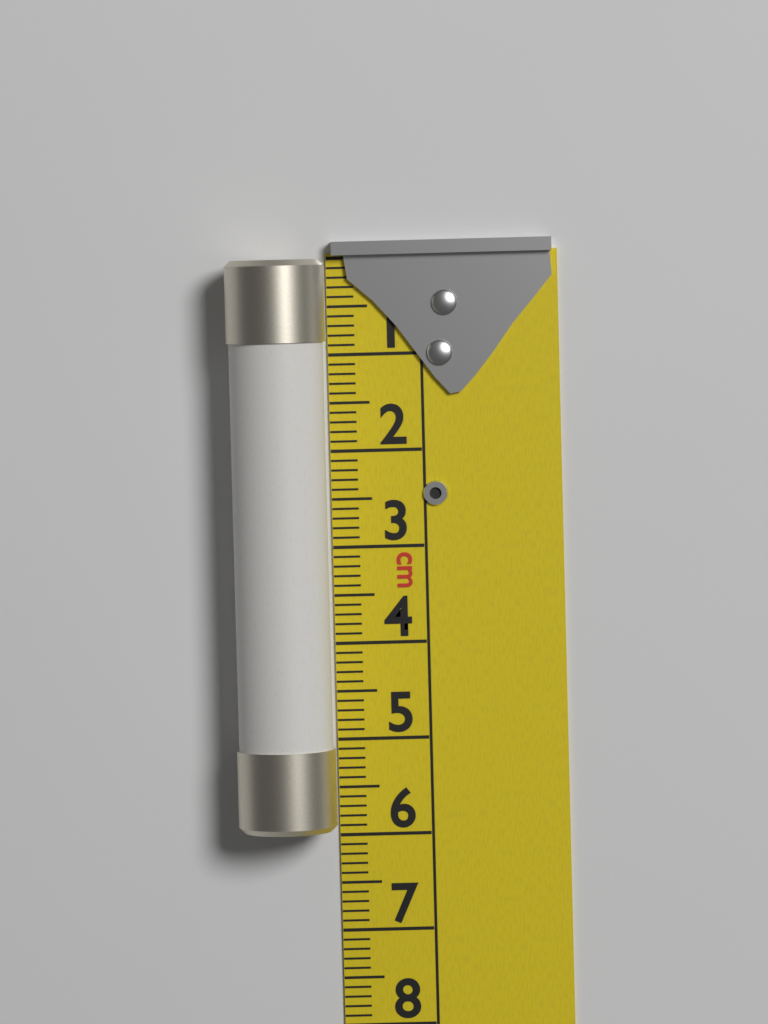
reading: 5.9 cm
